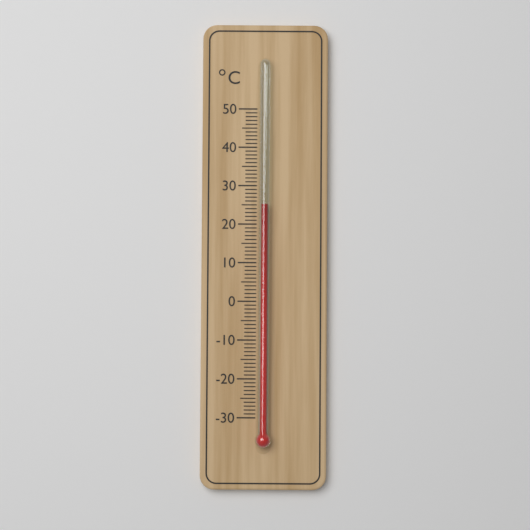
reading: 25 °C
